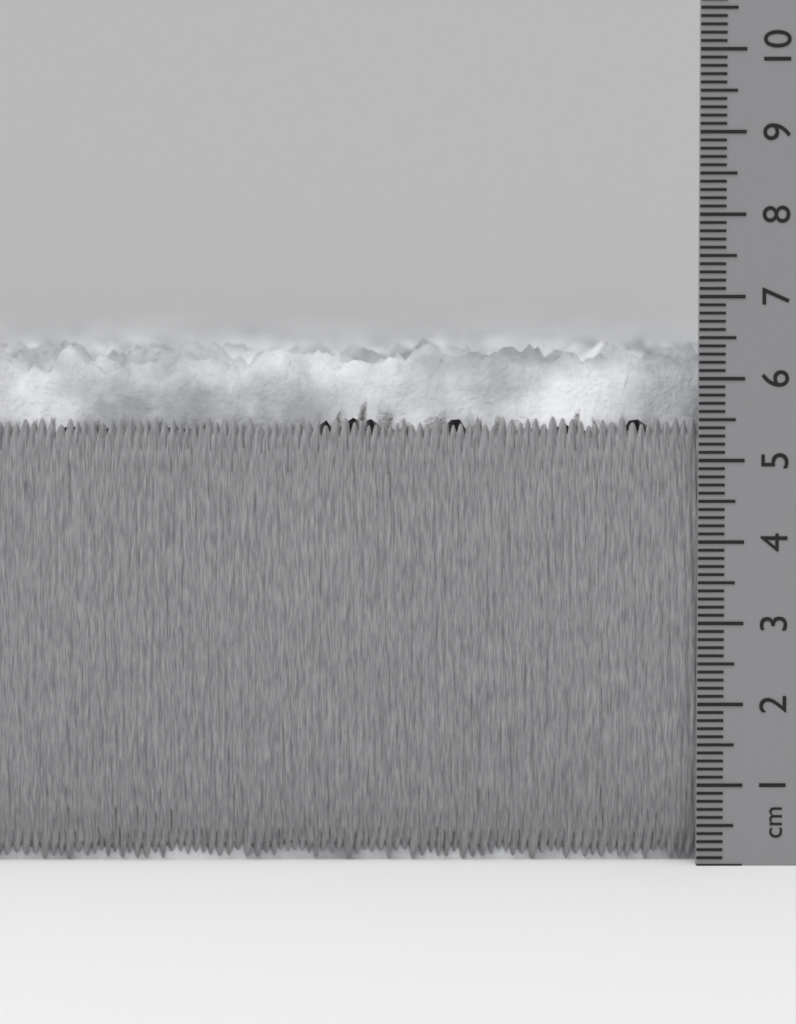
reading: 6.5 cm
